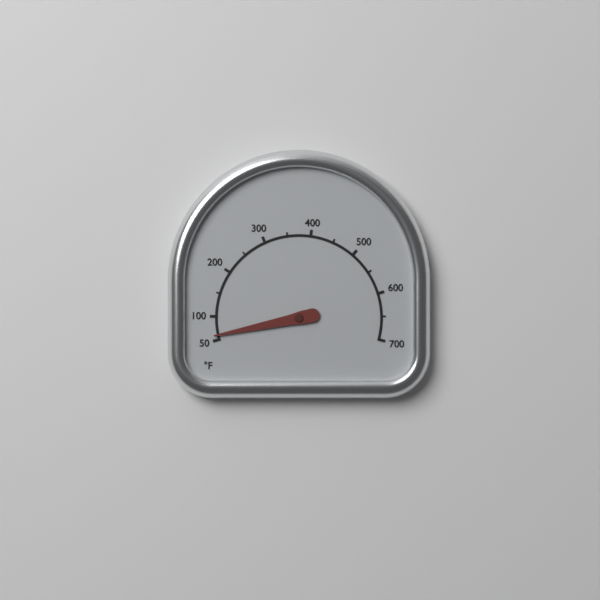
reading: 60 °F
